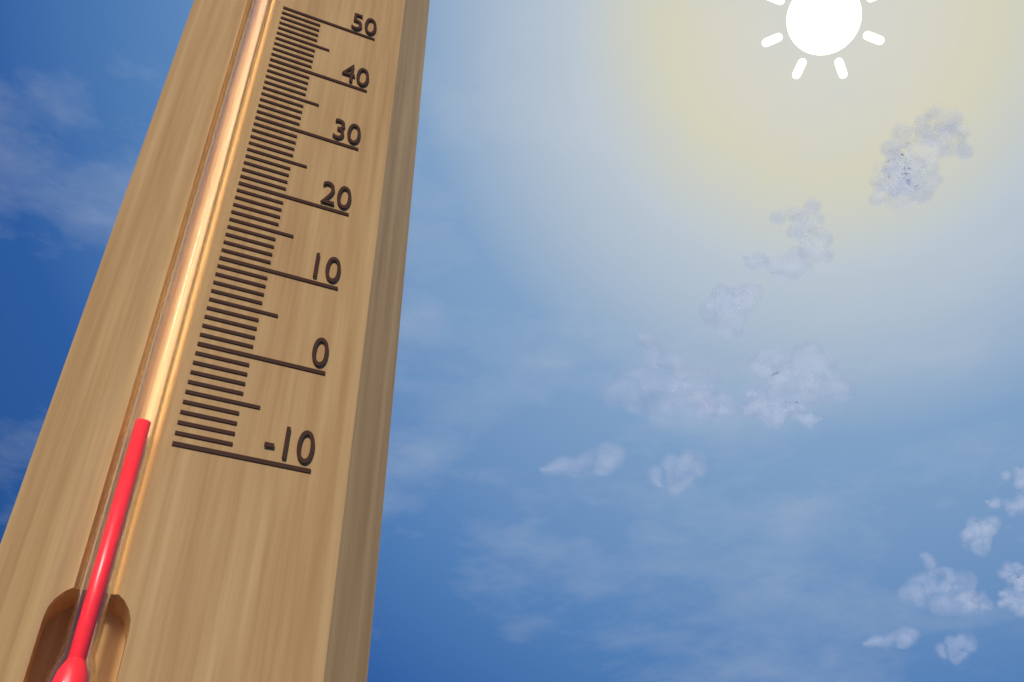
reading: -9 (no unit)
